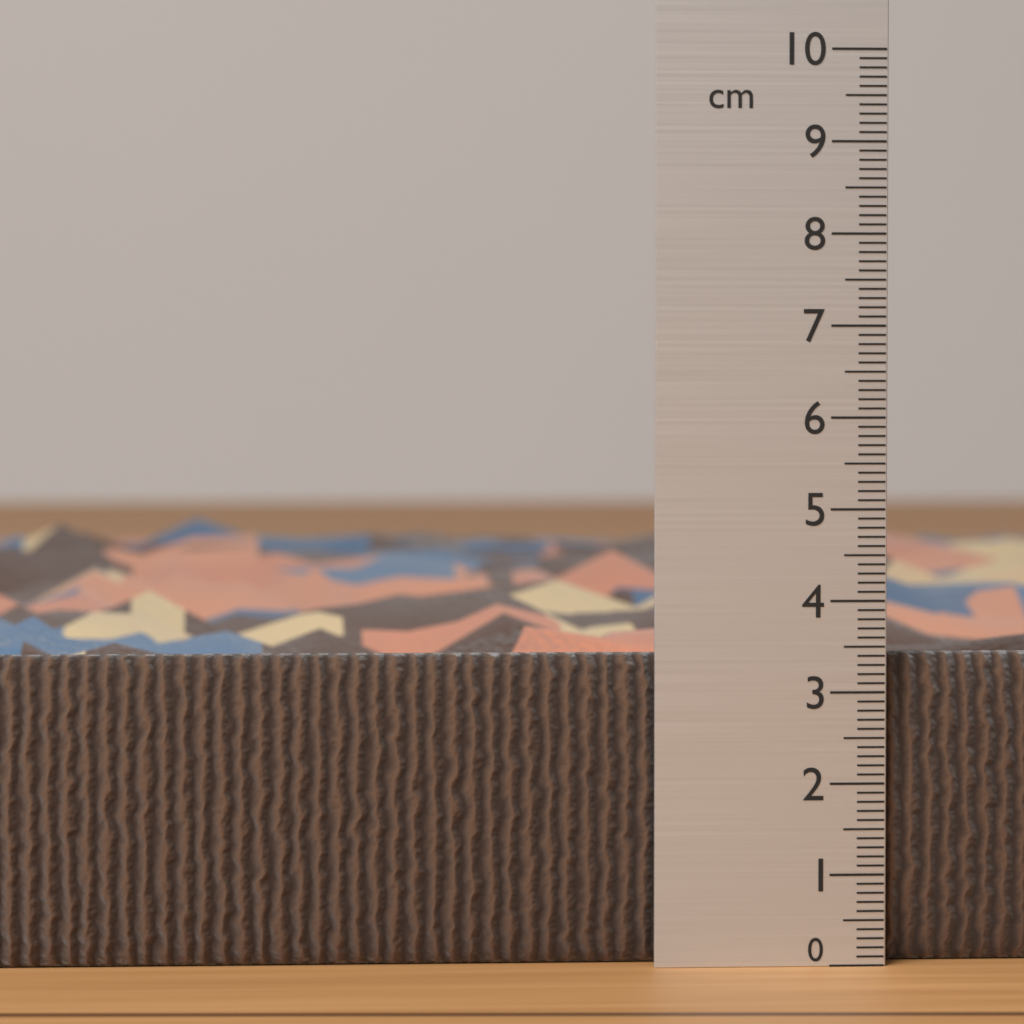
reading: 3.4 cm
